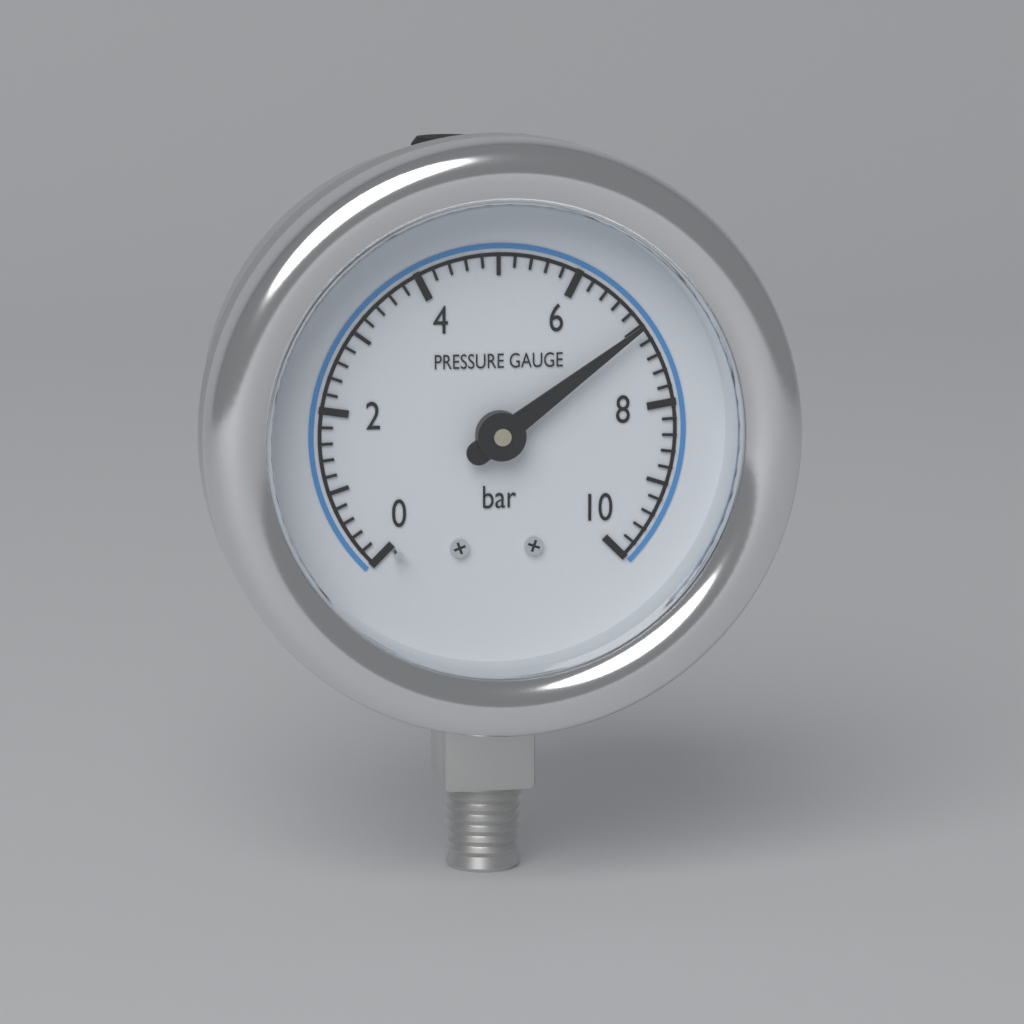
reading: 7.0 bar
